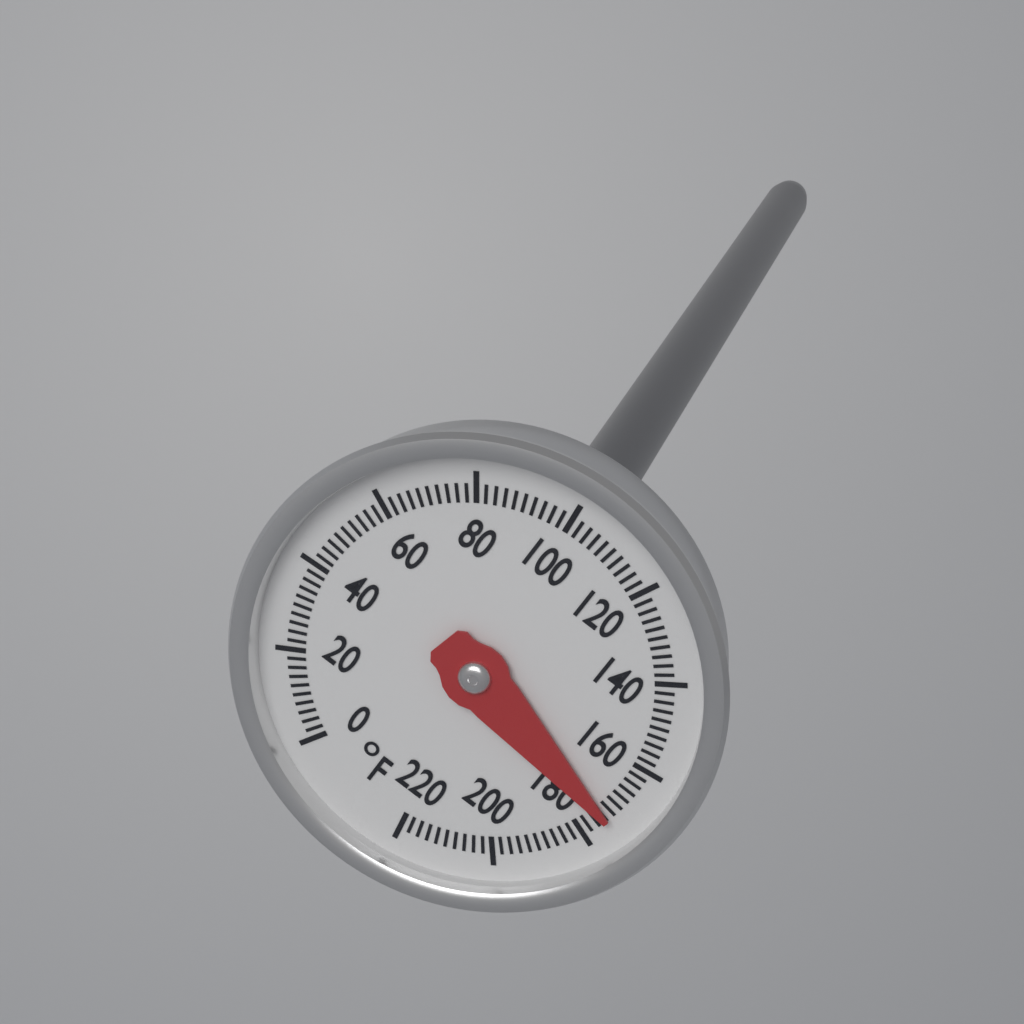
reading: 174 °F
